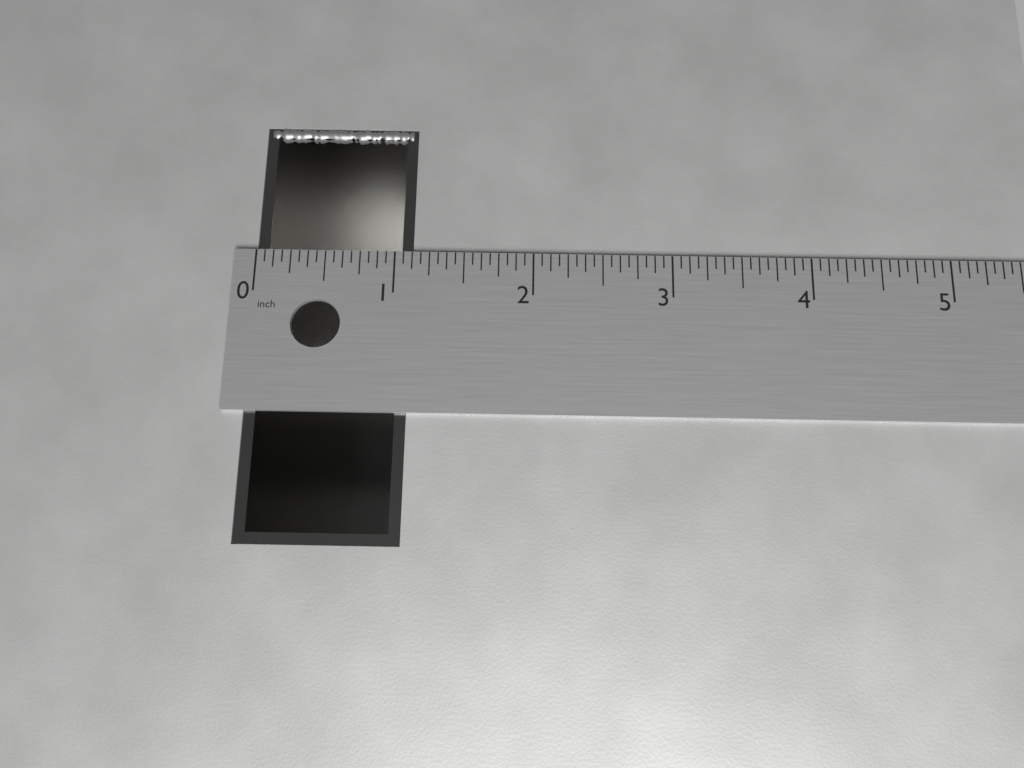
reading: 1.1250 in
